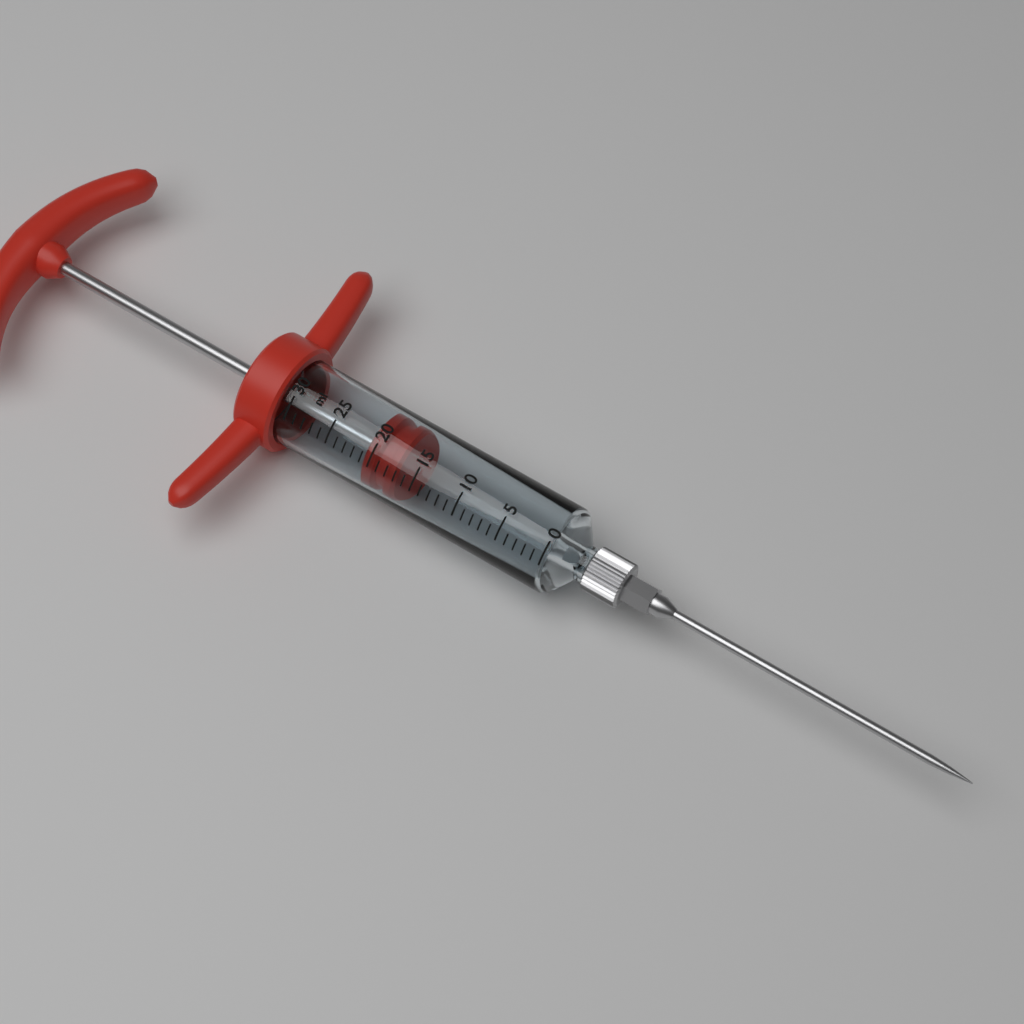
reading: 17 ml
